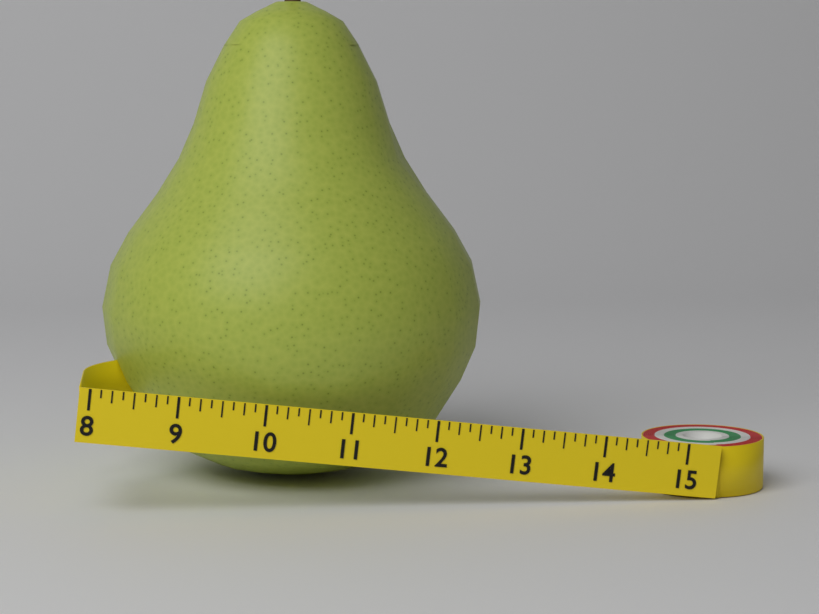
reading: 12.750 (no unit)
